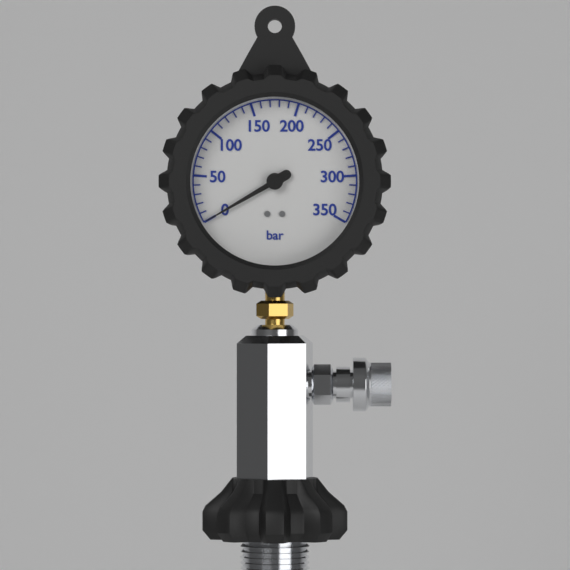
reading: 0 bar
